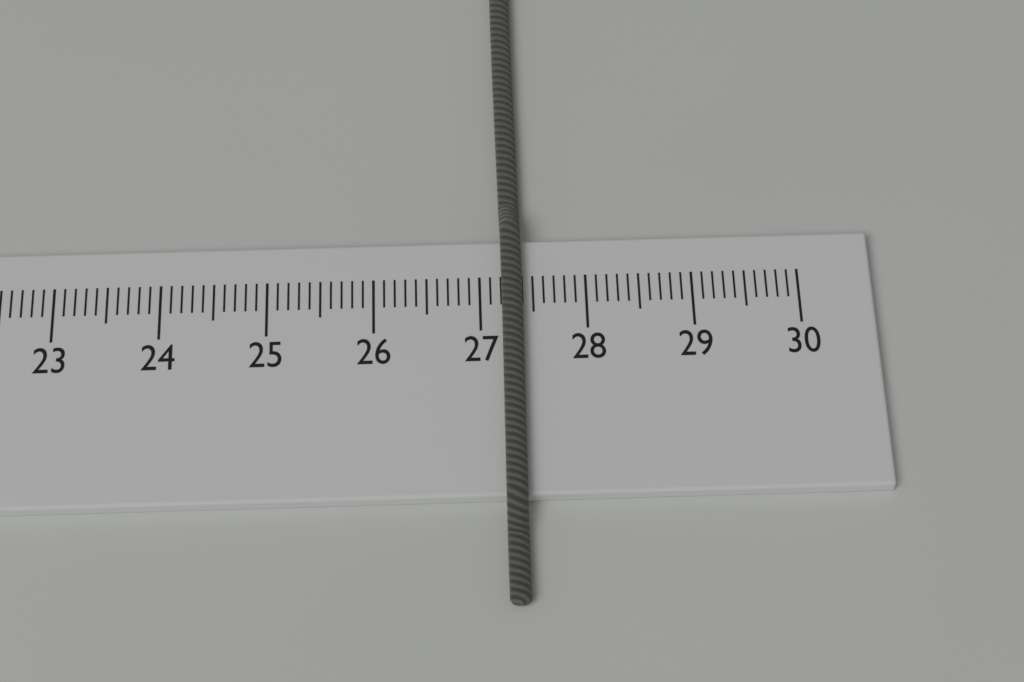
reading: 27.4 cm
